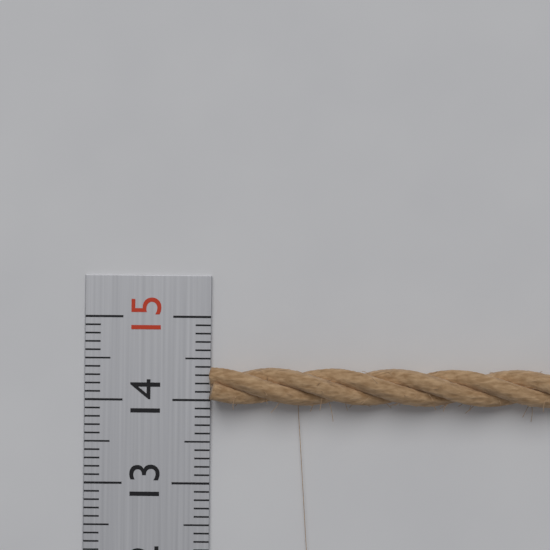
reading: 14.4 (no unit)
